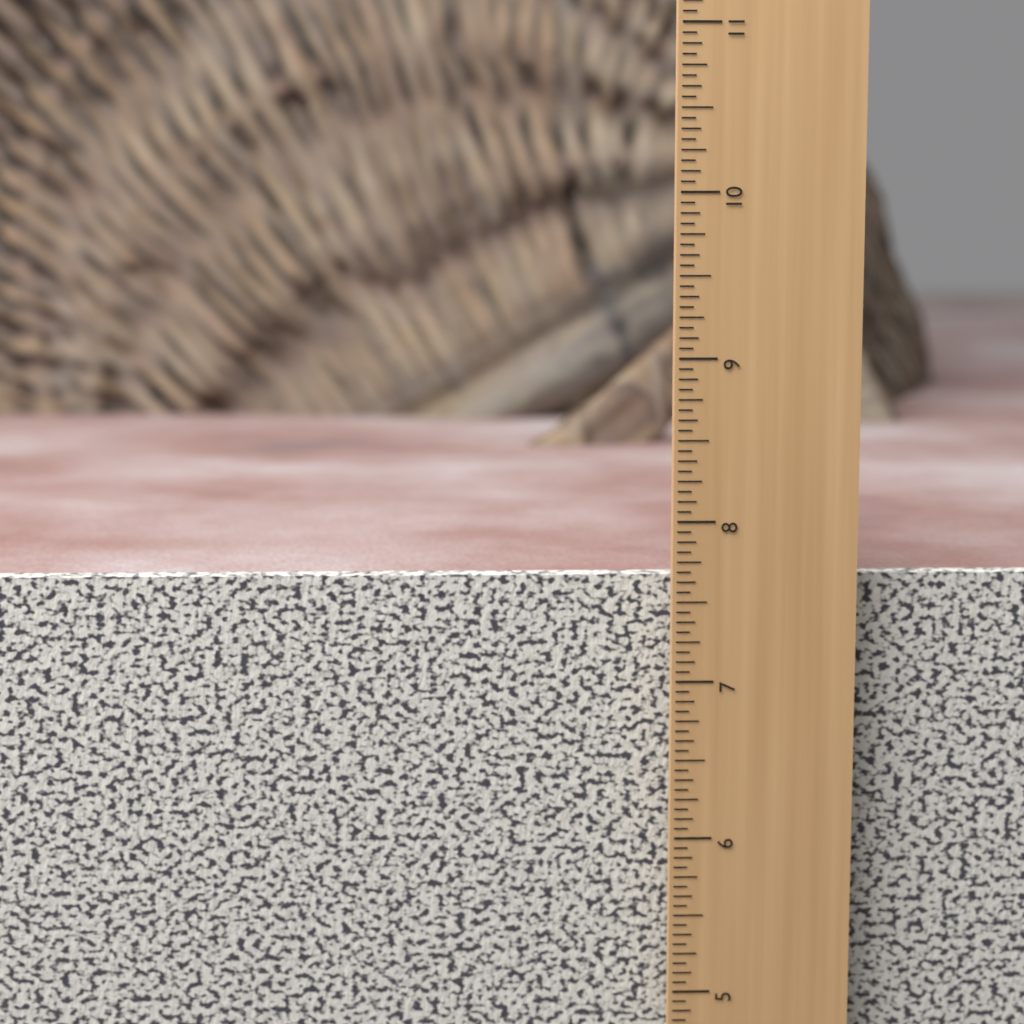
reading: 7.6250 in
